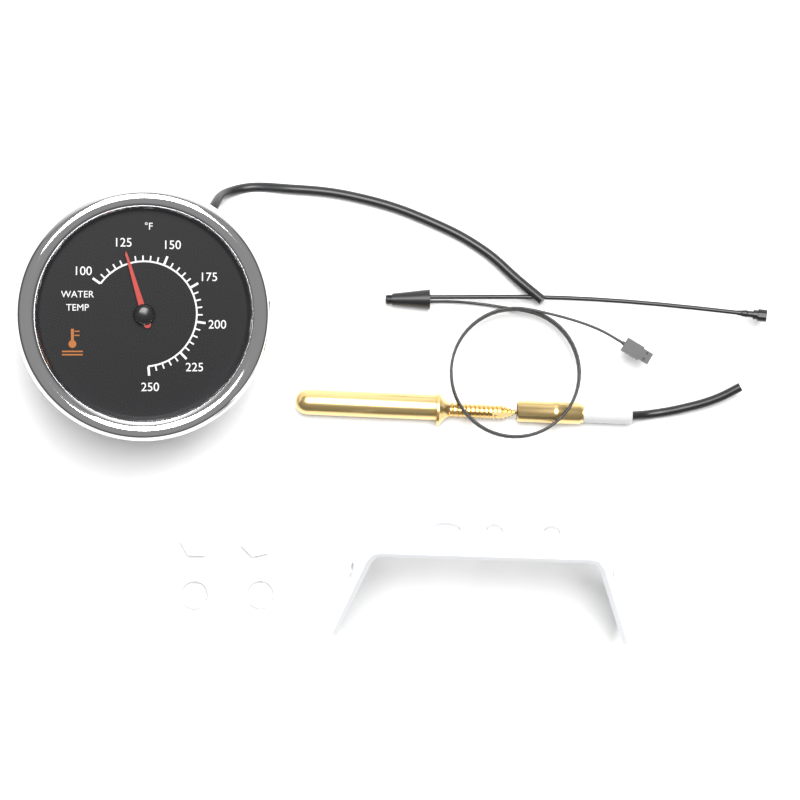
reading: 125 °F
